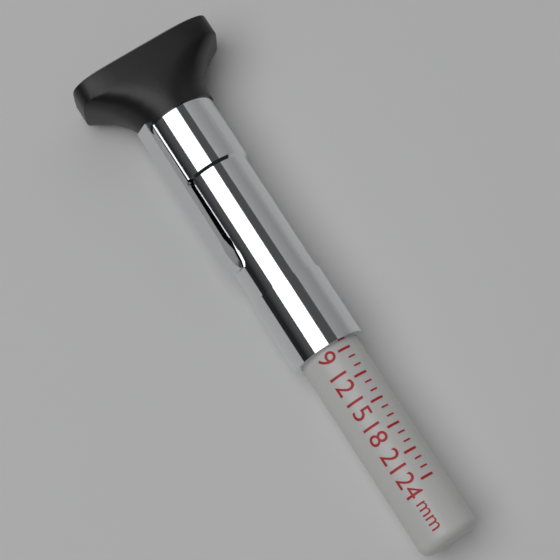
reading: 8 mm
